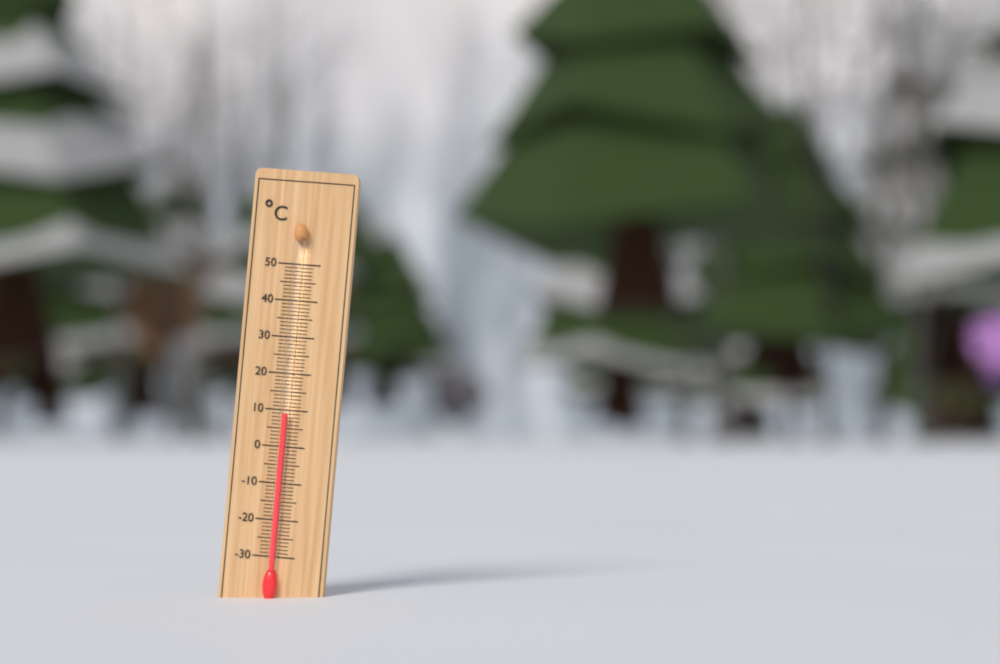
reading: 9 °C
